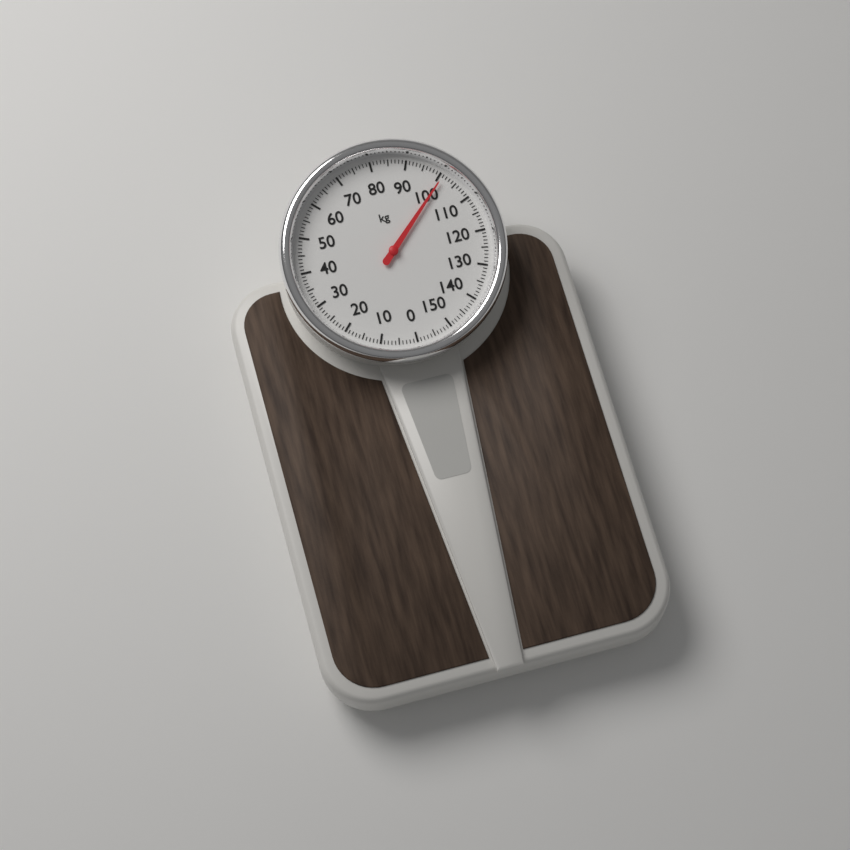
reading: 101 kg
